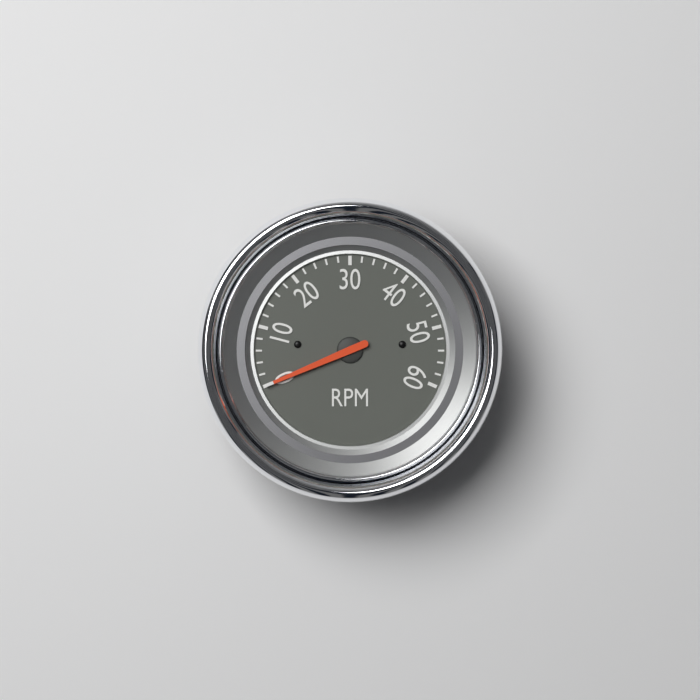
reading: 0 RPM
